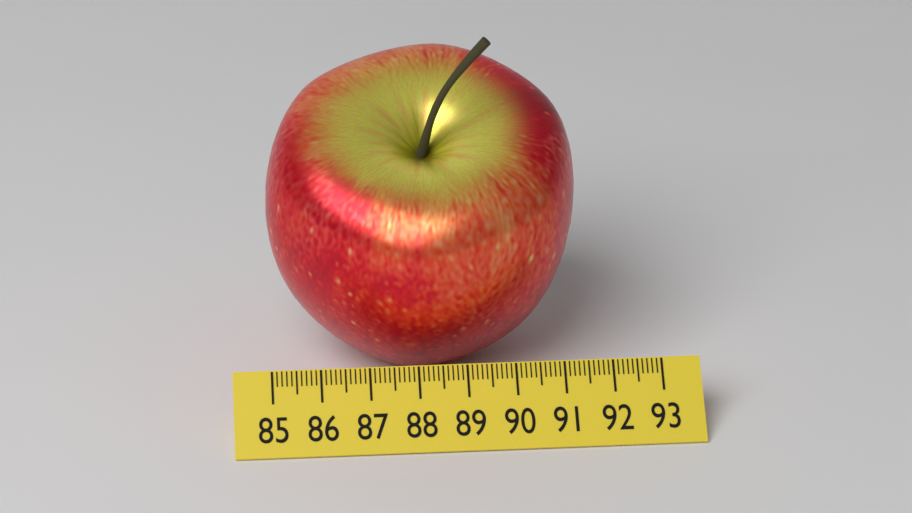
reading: 91.5 (no unit)
